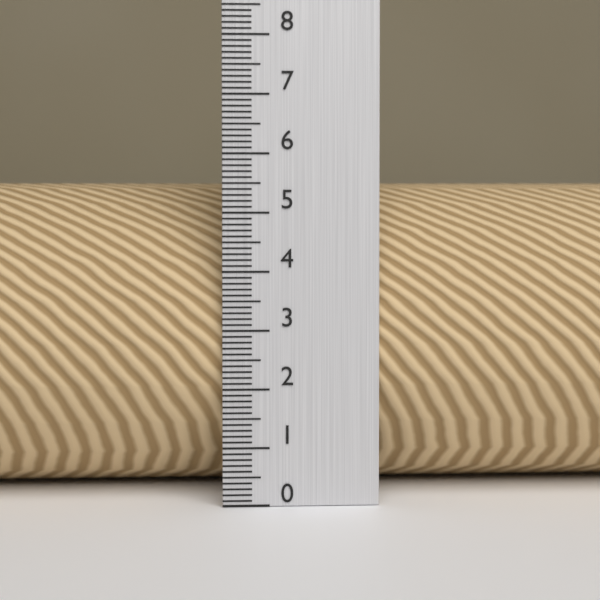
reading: 5.5 (no unit)
